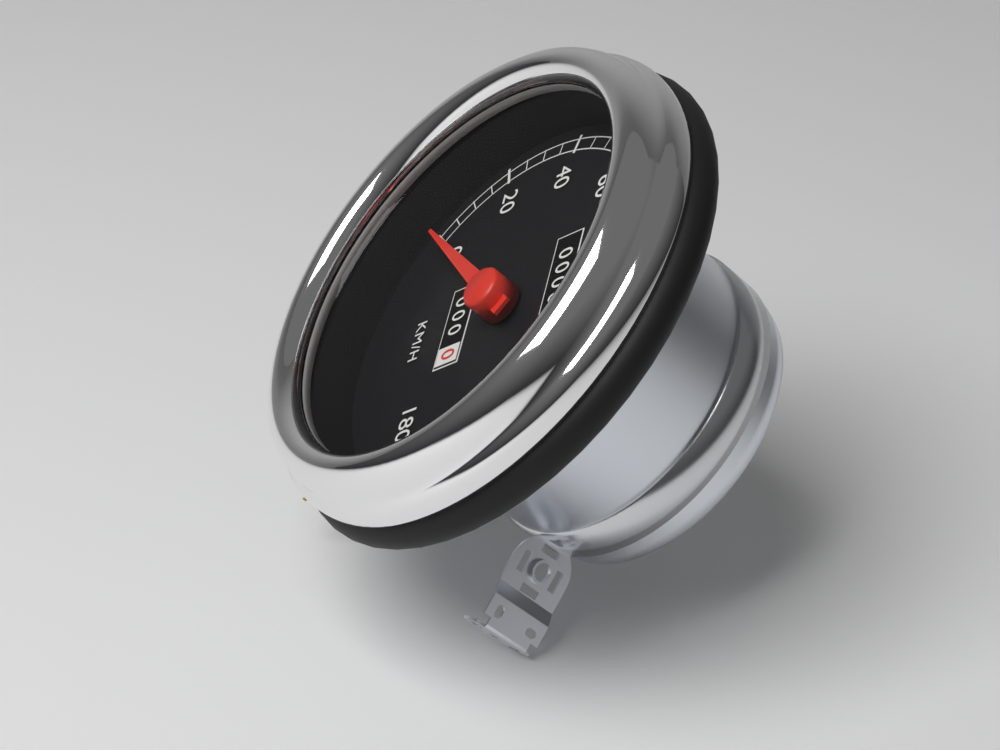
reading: 0 km/h
